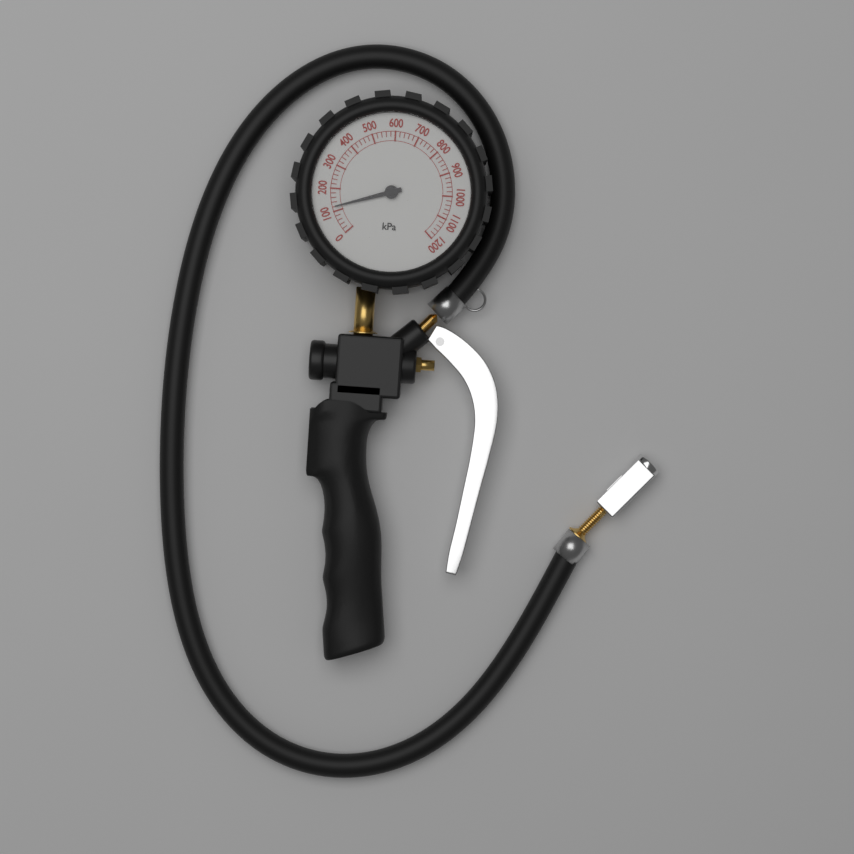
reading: 120 kPa
